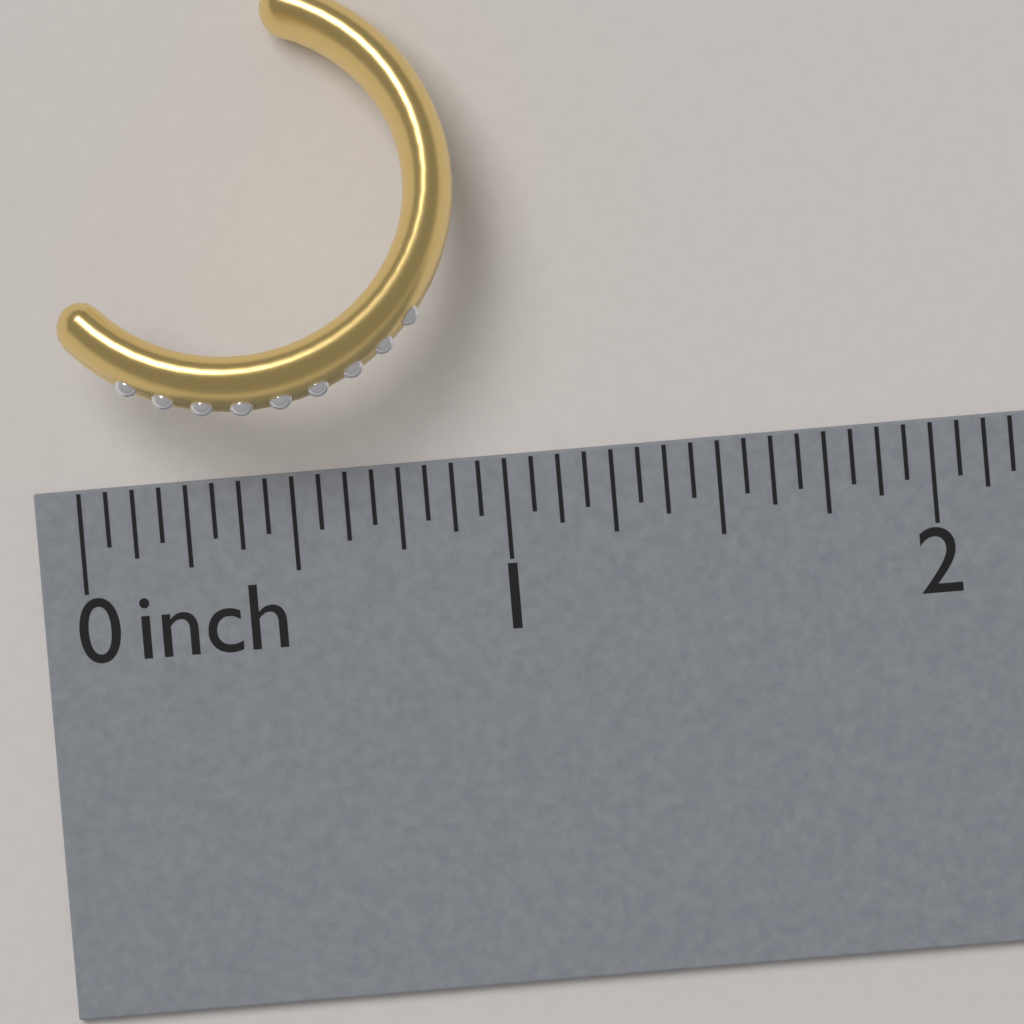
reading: 0.9375 inch
